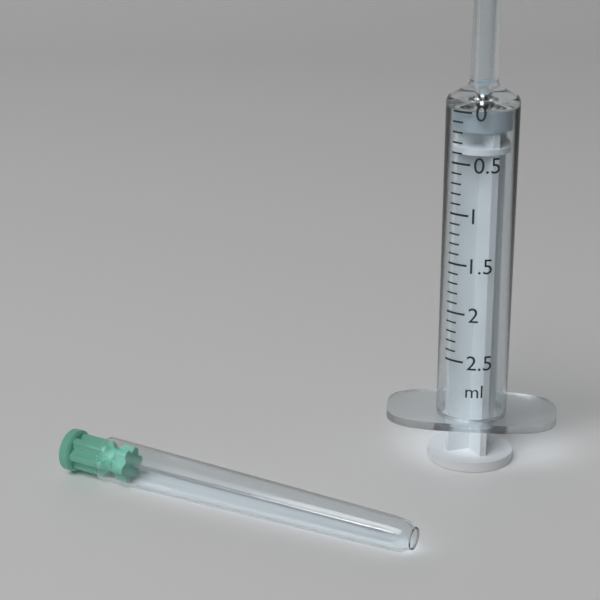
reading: 0.0 ml
